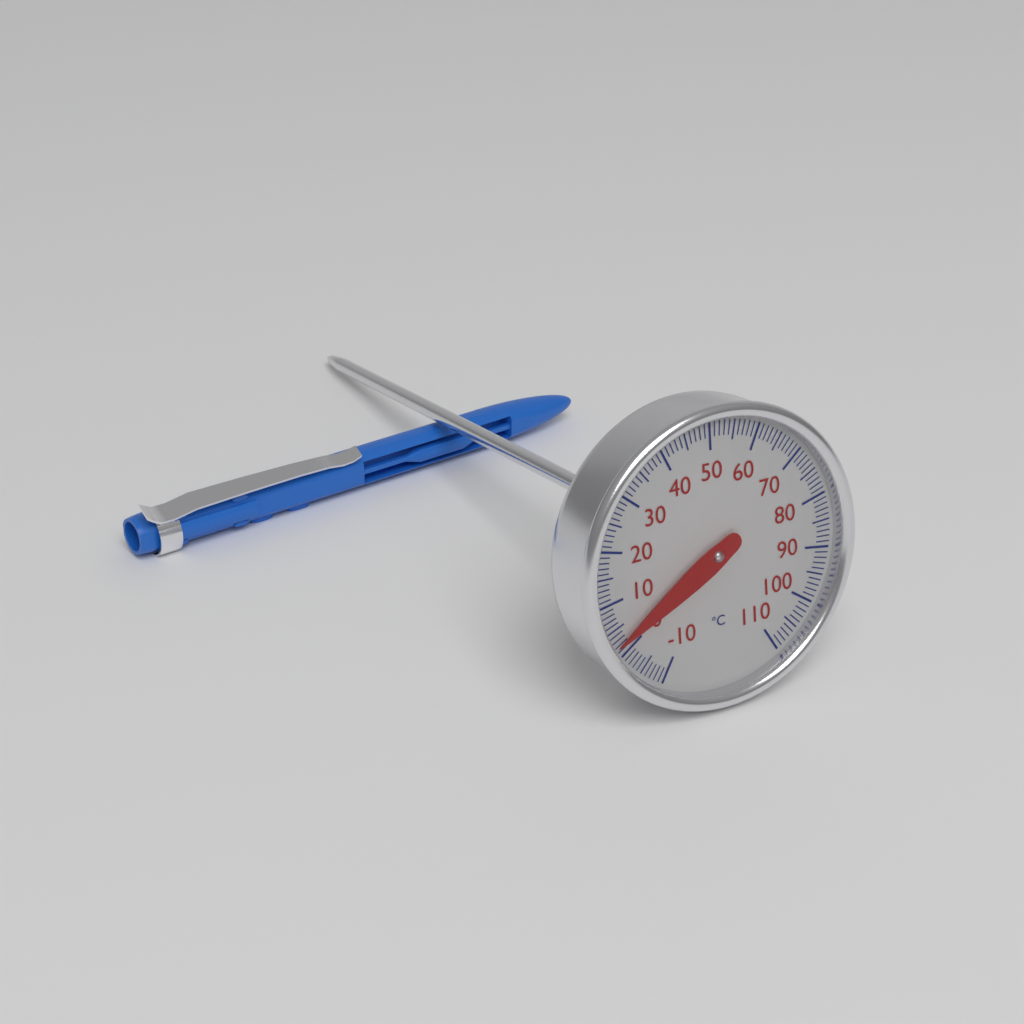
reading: 2 °C
